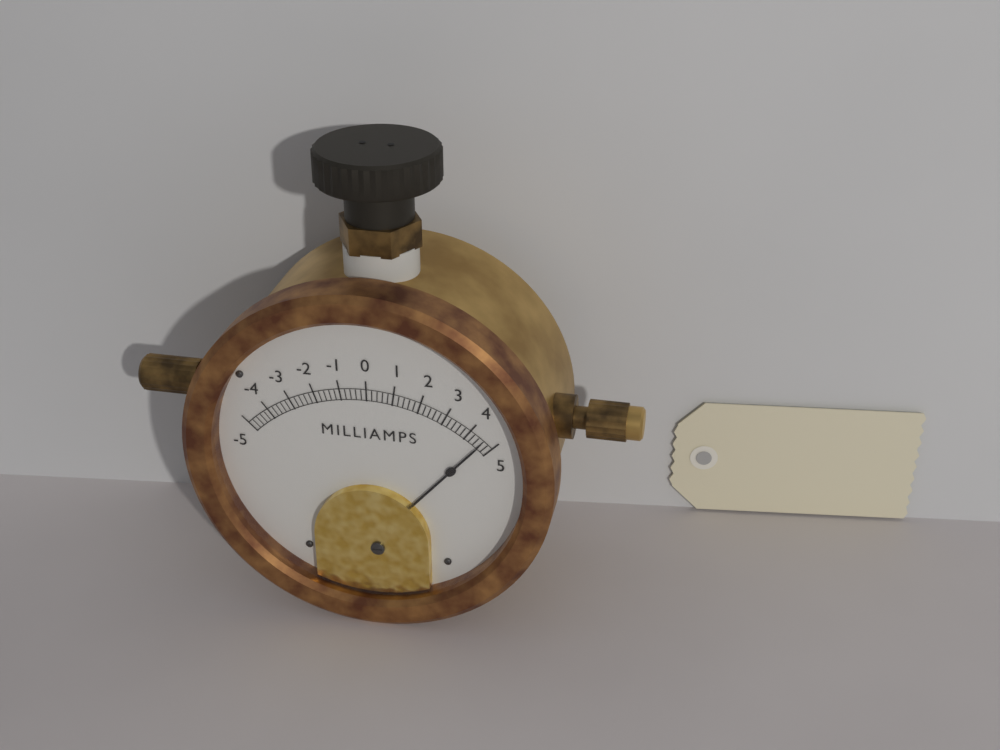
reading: 4.6 mA
